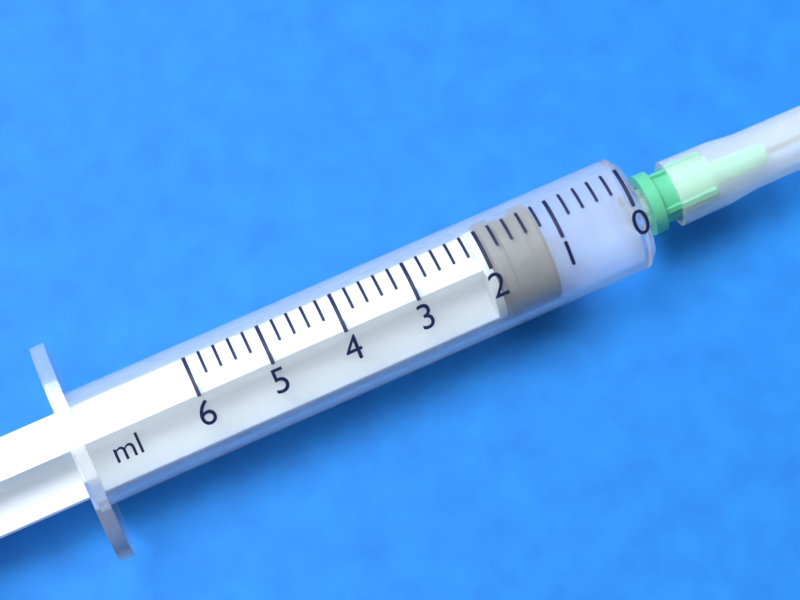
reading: 1.2 ml
